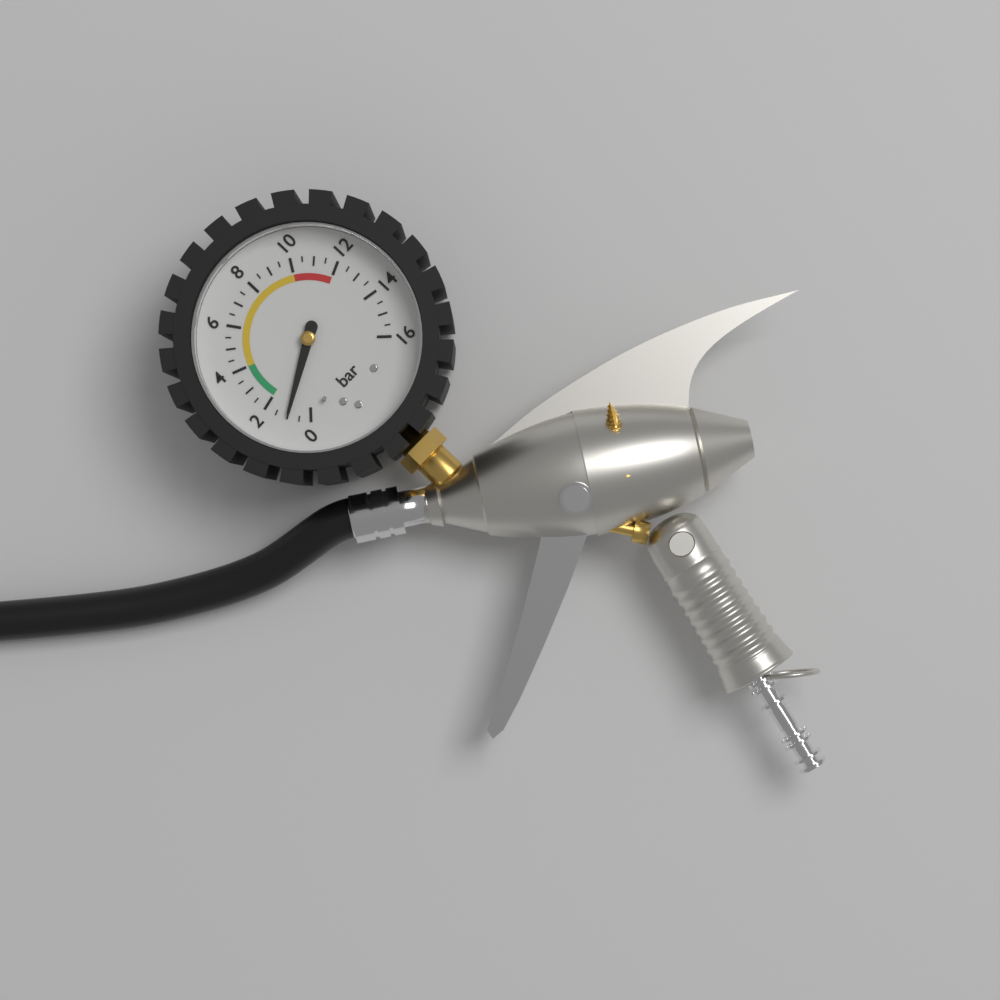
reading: 1.0 bar
